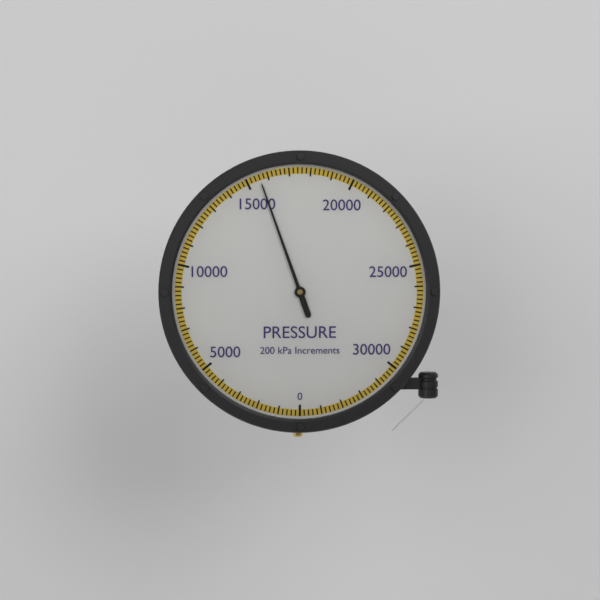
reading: 15600 kPa
